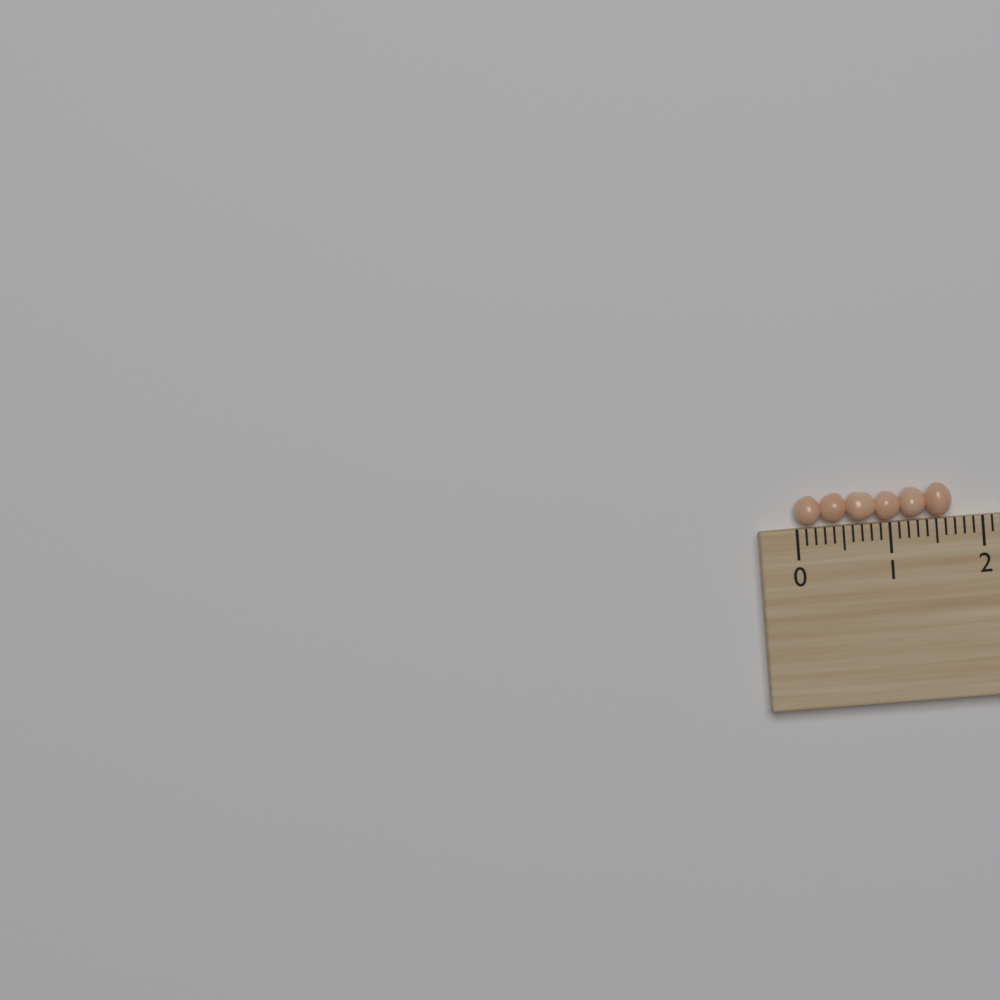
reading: 1.7 (no unit)
